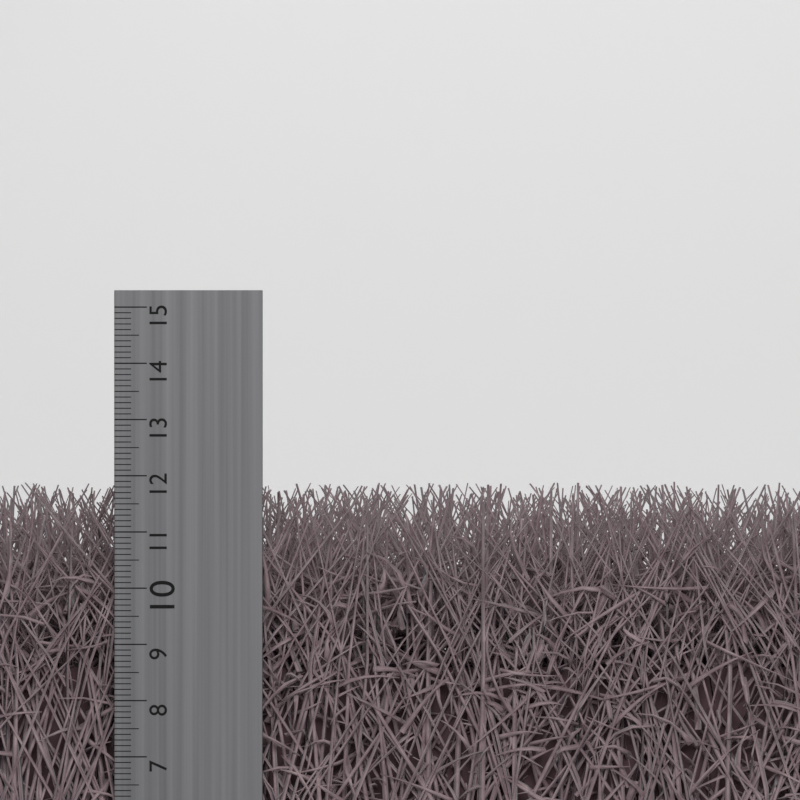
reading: 11.9 cm
